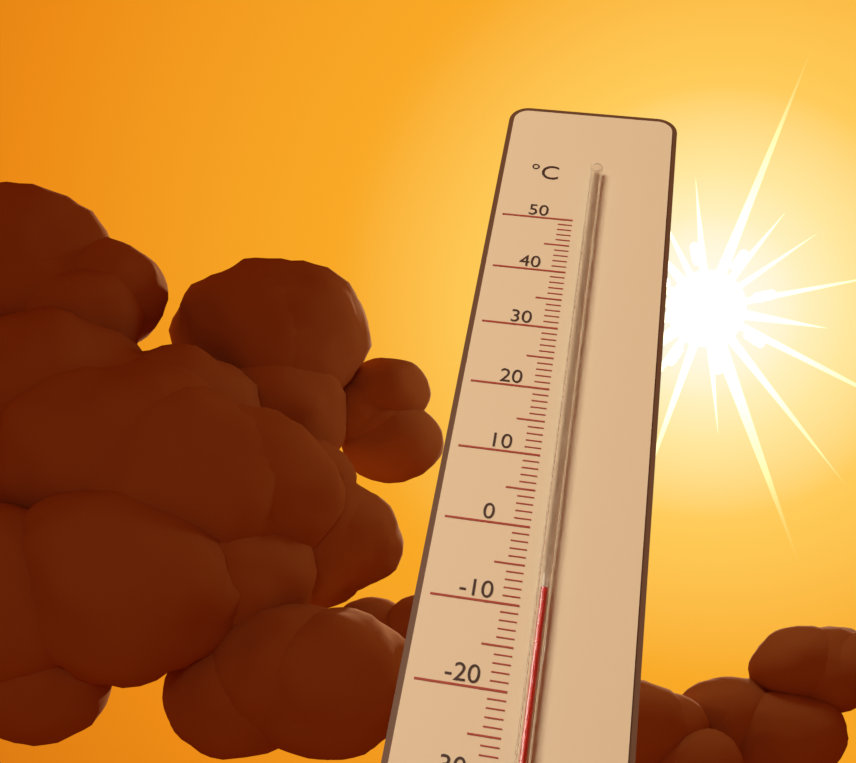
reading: -8 °C
